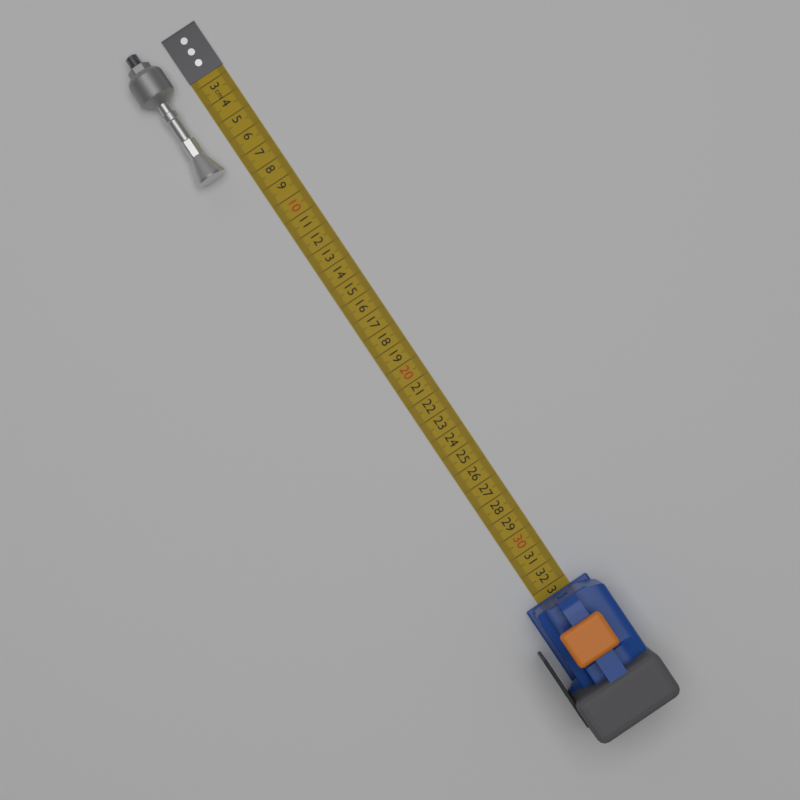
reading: 7.3 cm
